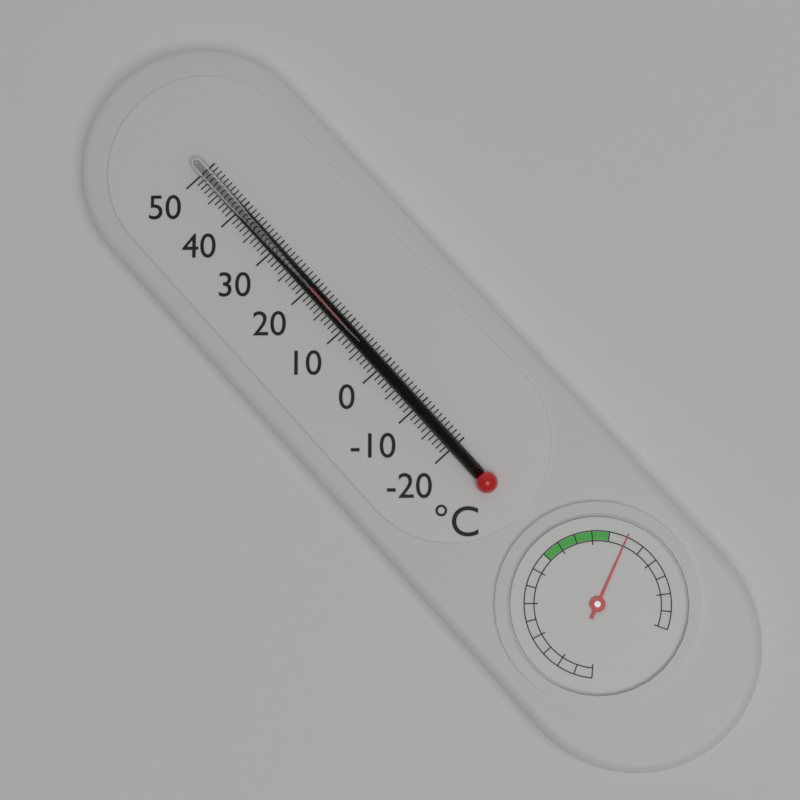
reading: 20 °C
